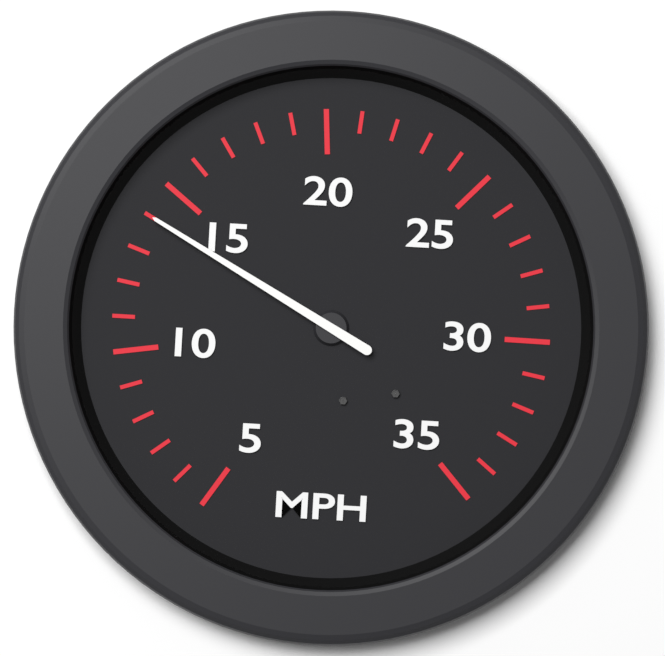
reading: 14 MPH
